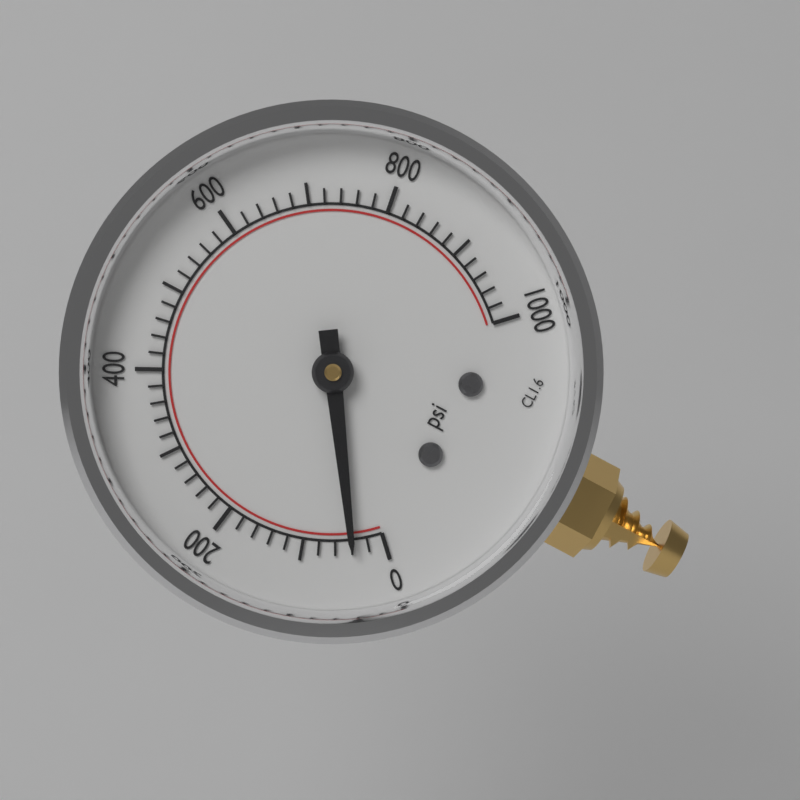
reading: 40 psi
